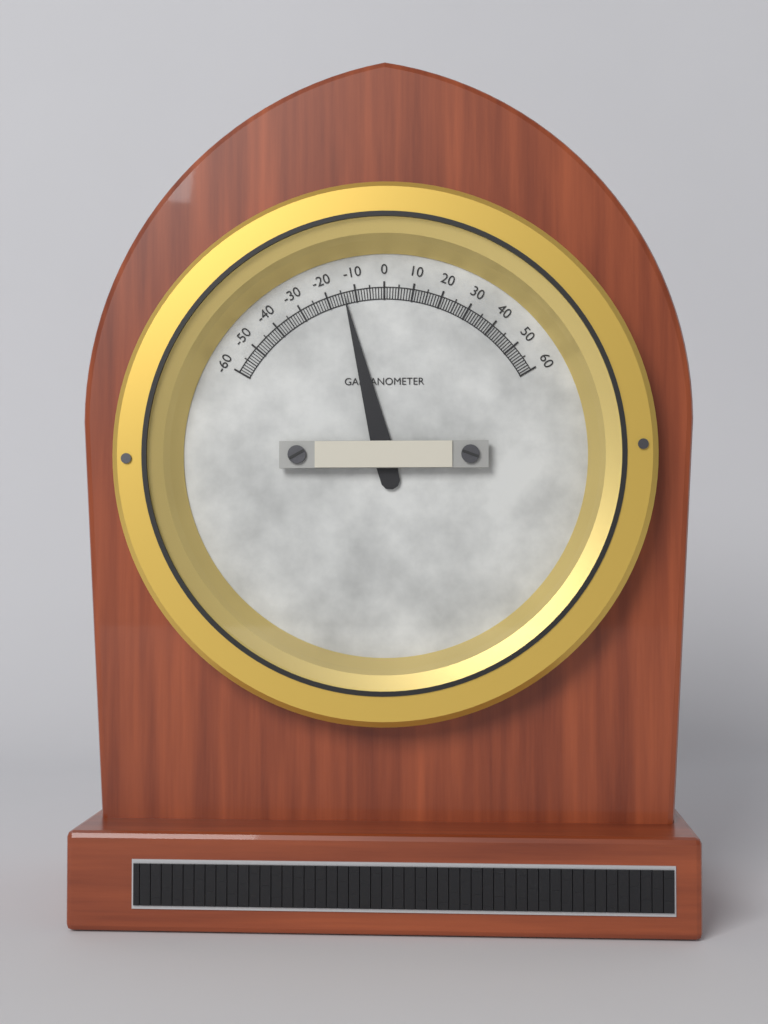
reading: -14 (no unit)
